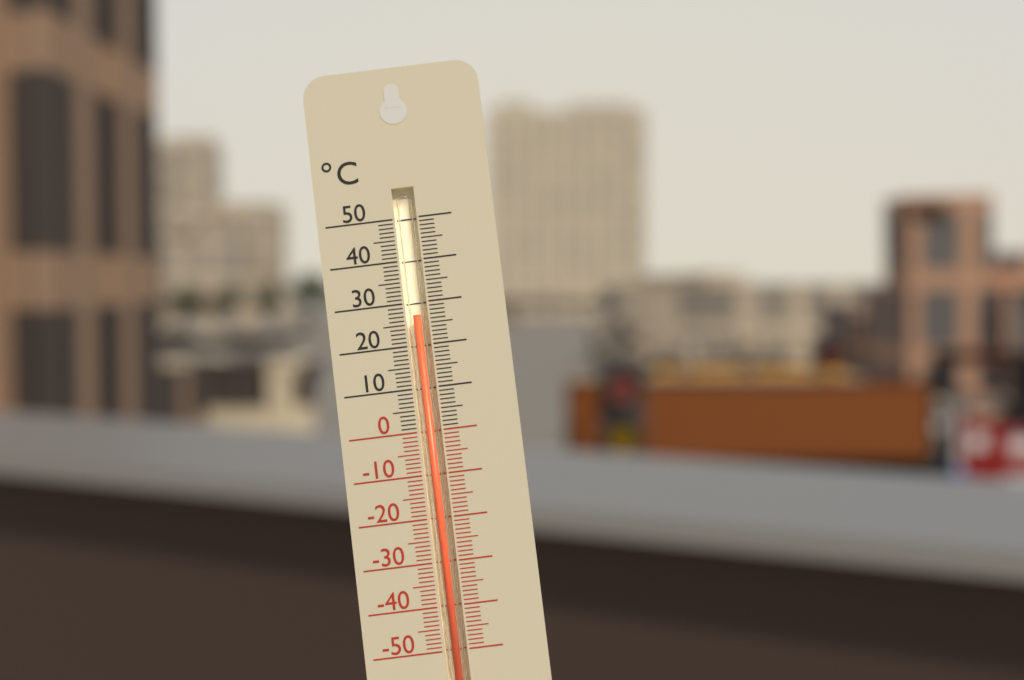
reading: 27 °C
